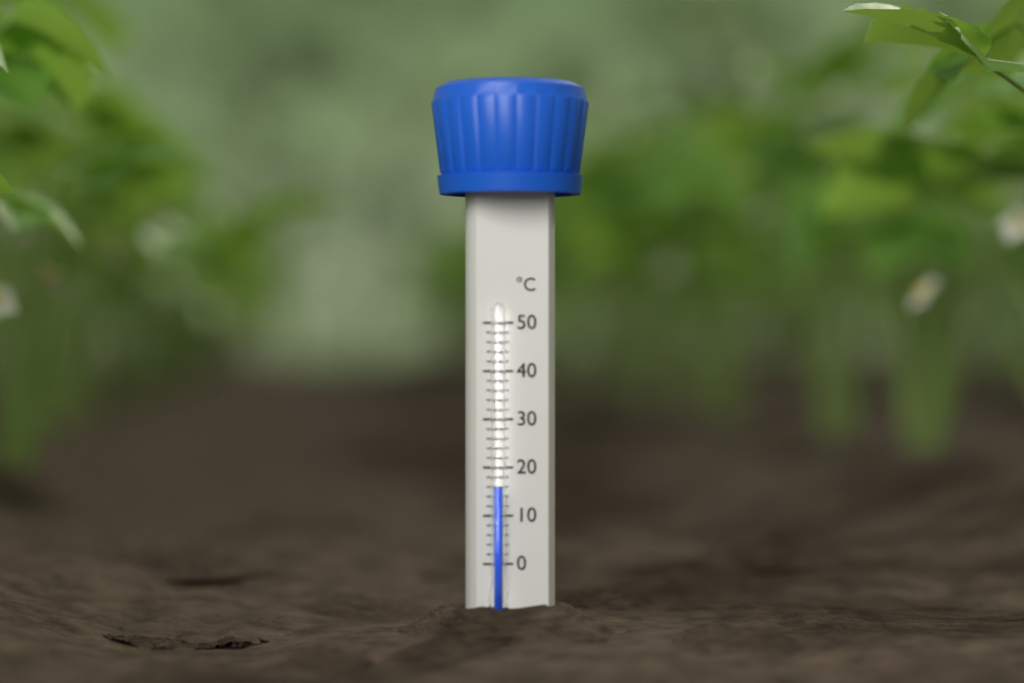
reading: 16 °C
